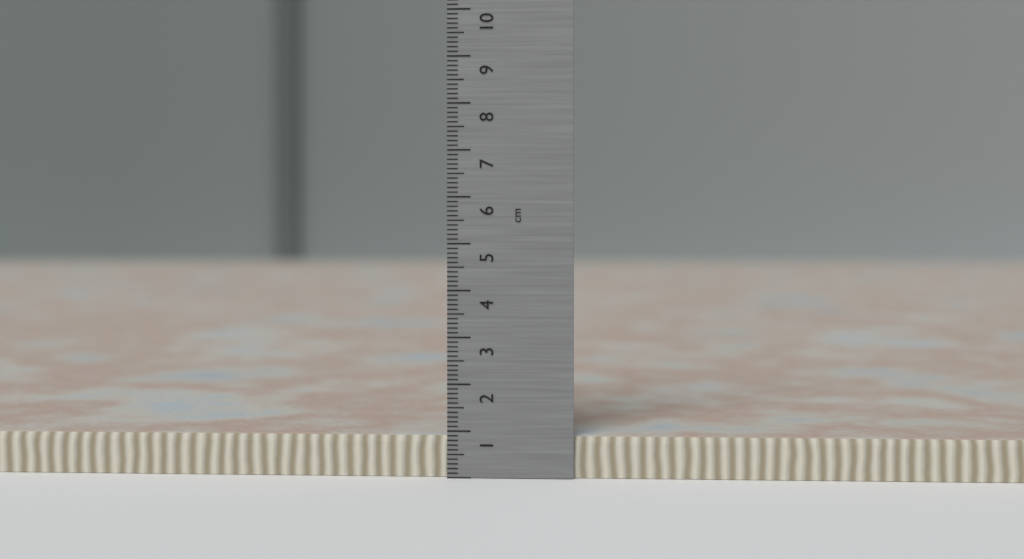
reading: 0.9 cm
